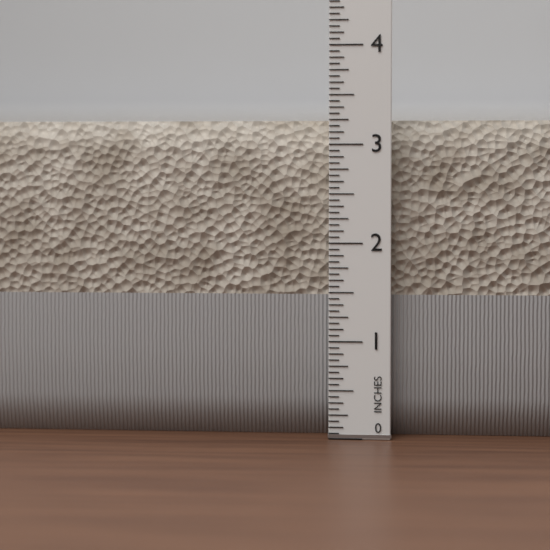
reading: 3.2500 in
